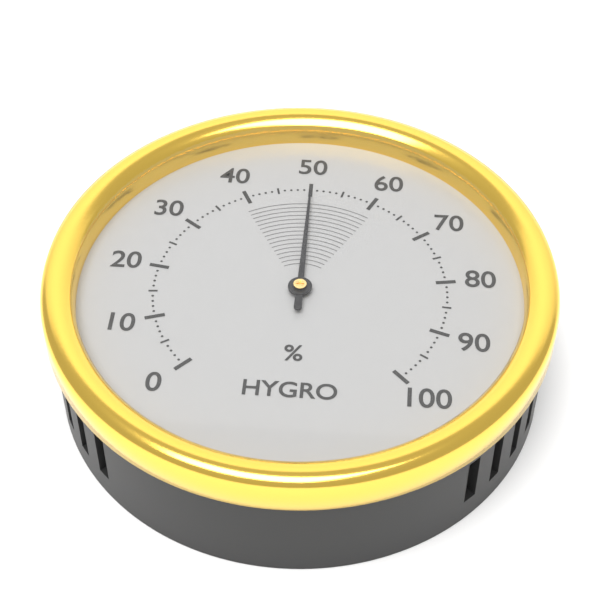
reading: 50 %
